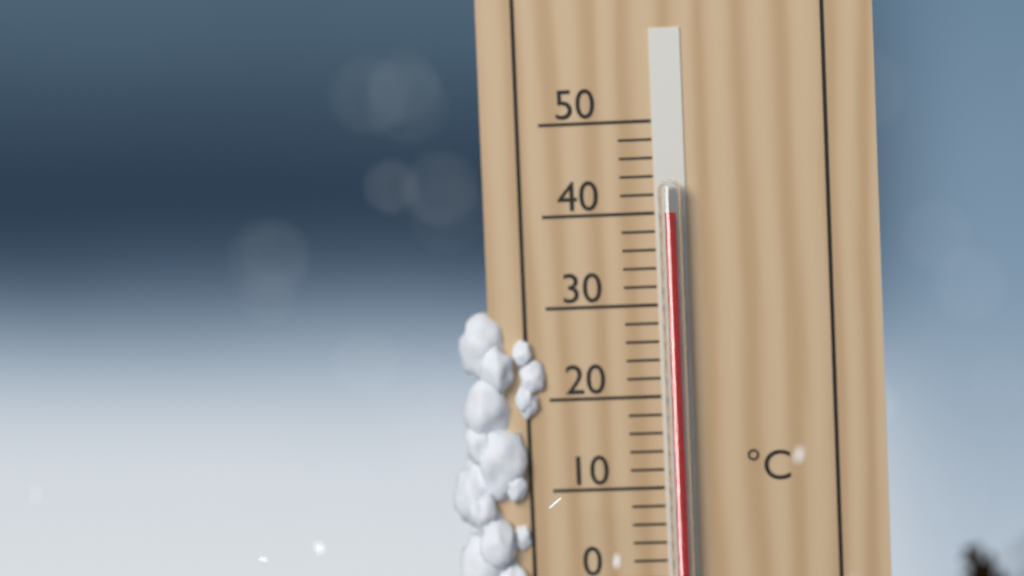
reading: 40 °C
